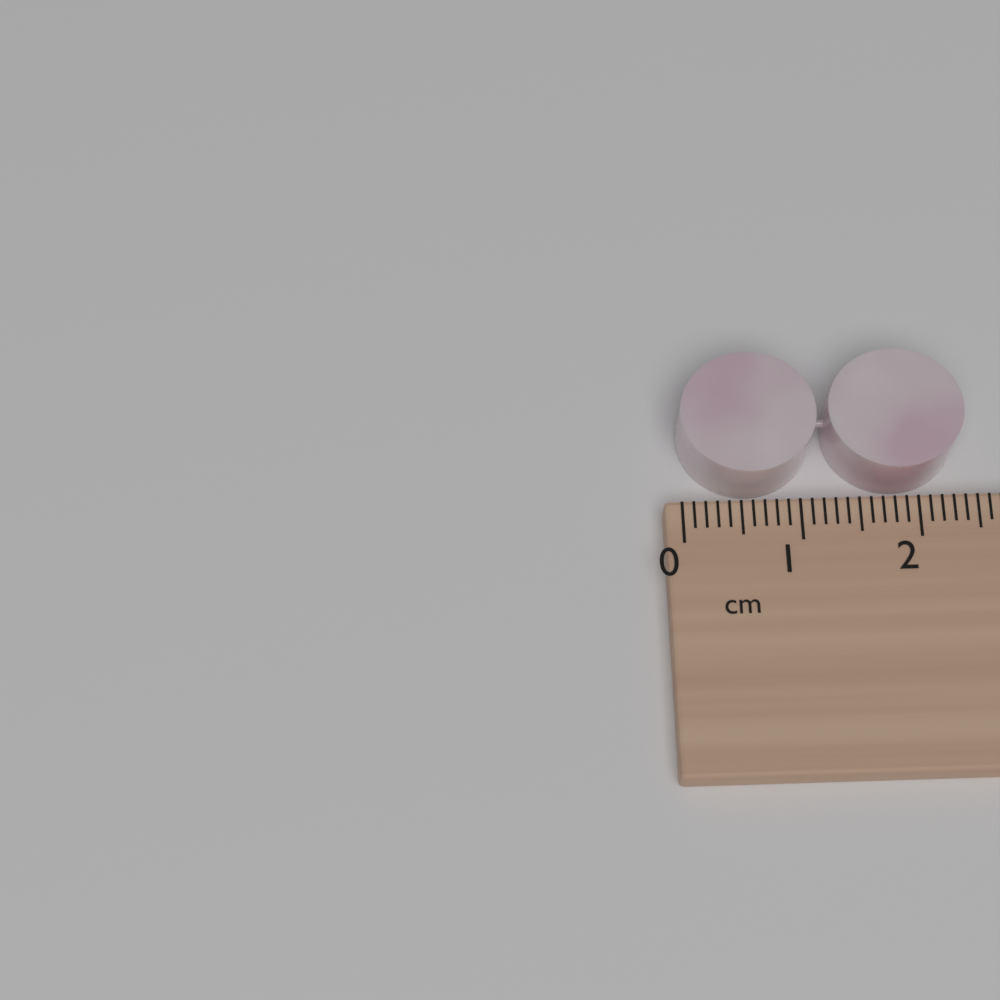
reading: 2.4 cm
